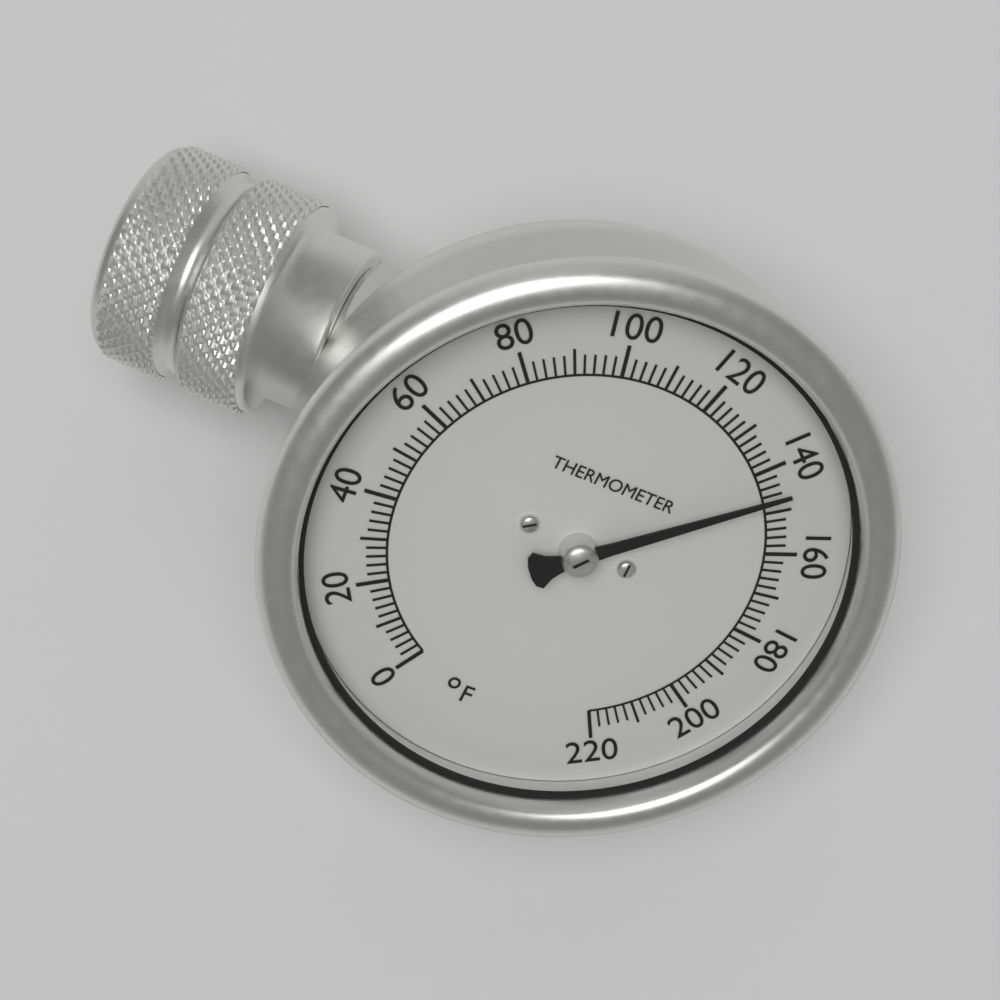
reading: 146 °F
